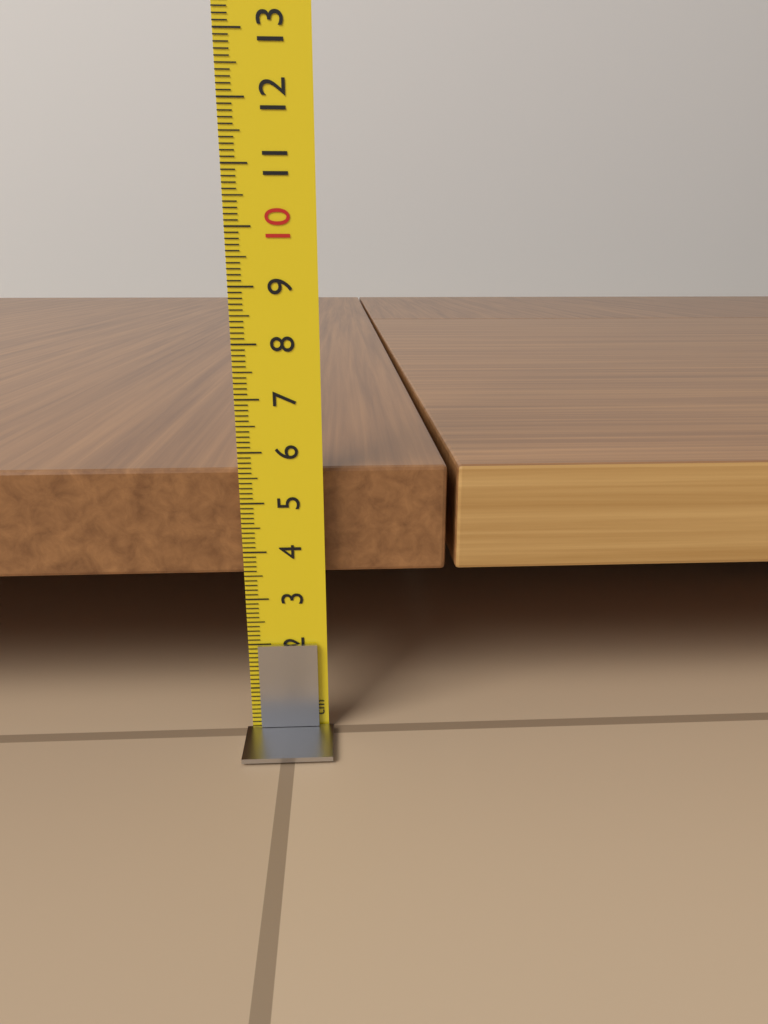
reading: 5.6 cm
